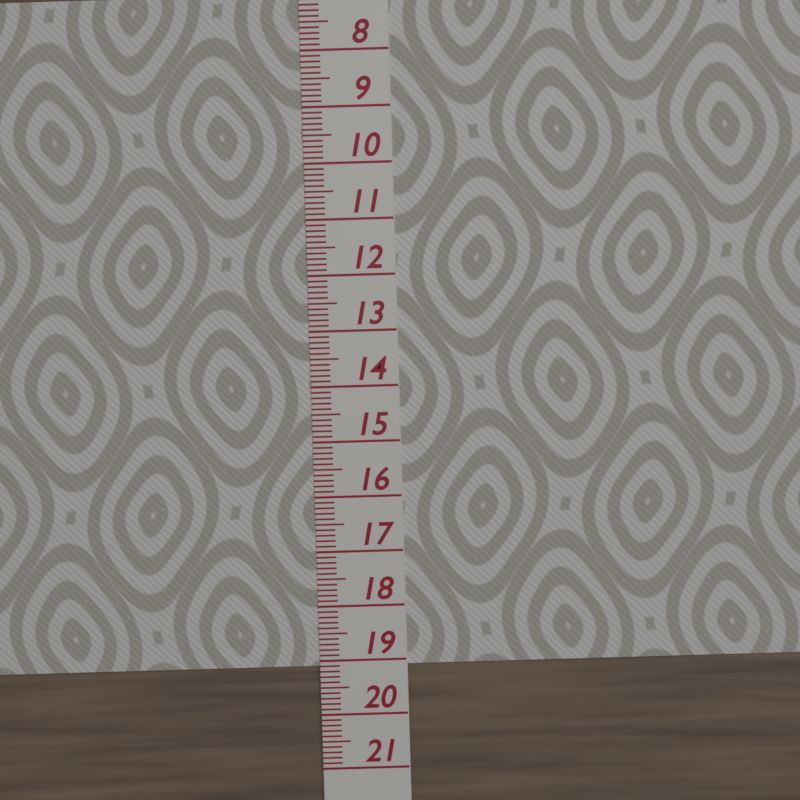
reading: 19.1 (no unit)
